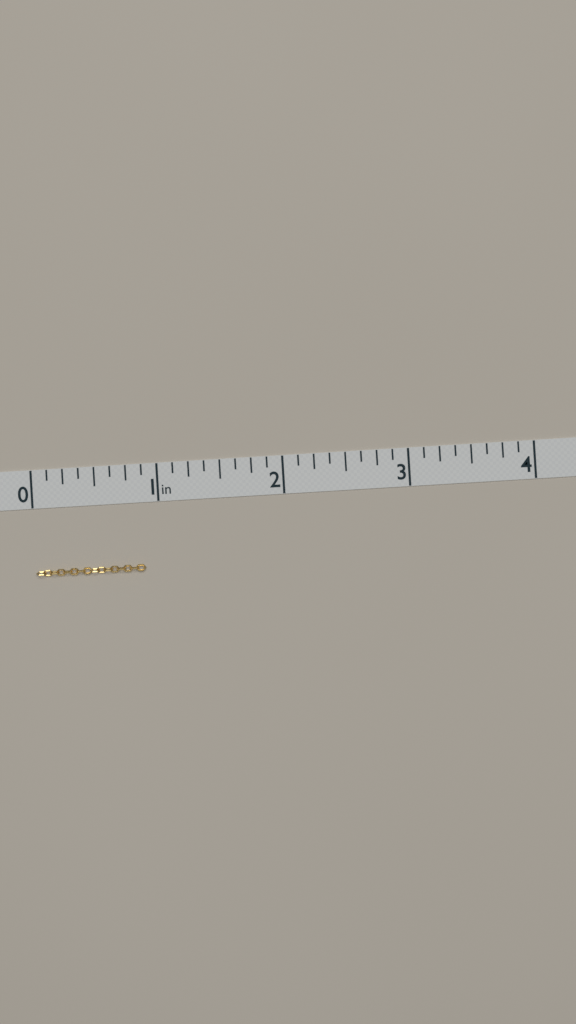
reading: 0.875 in
